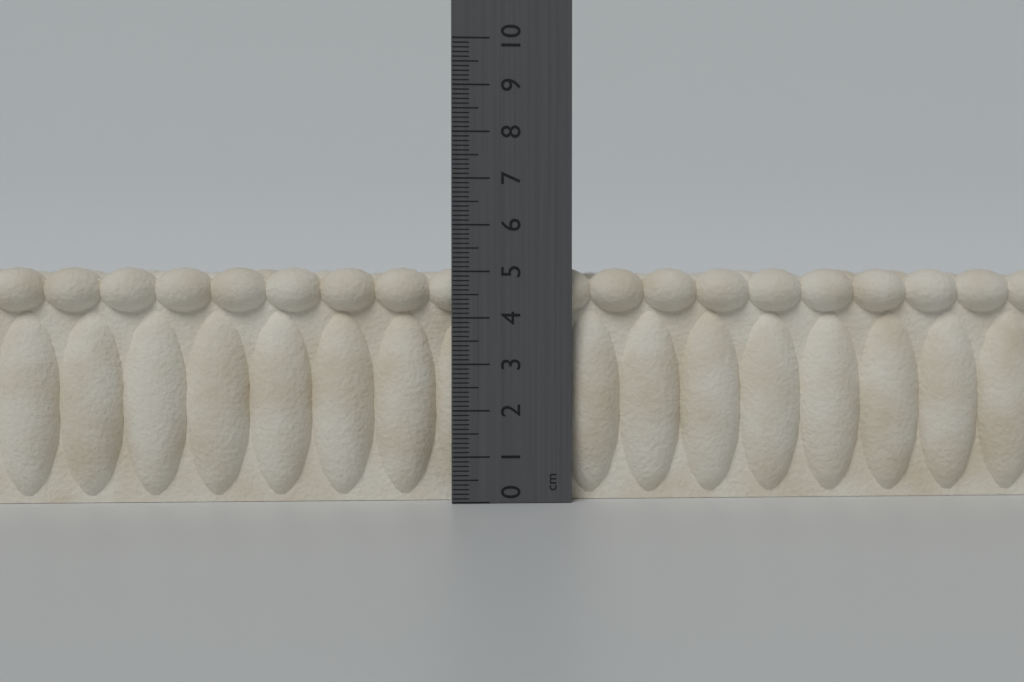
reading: 5.1 cm
